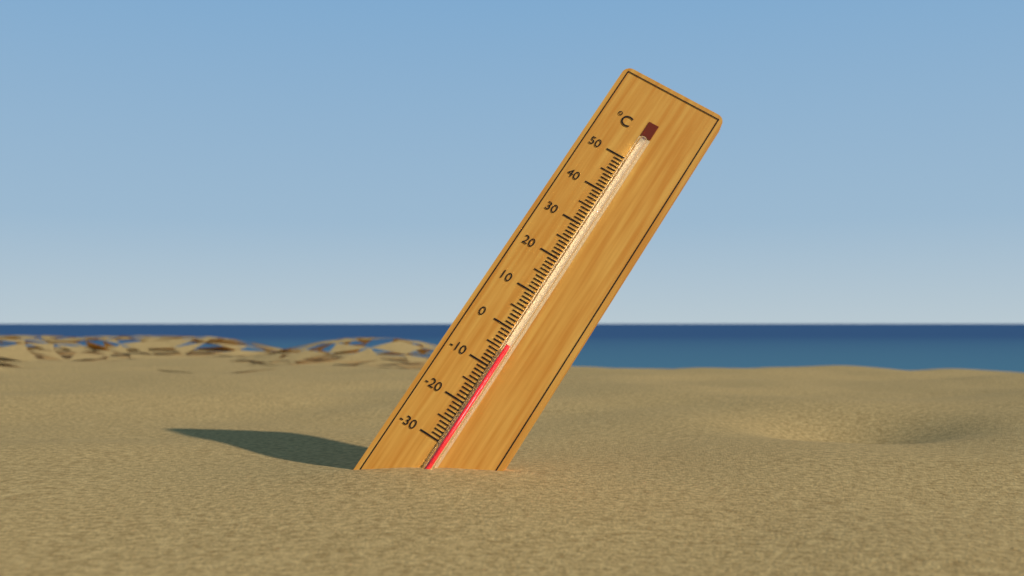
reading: -4 °C
